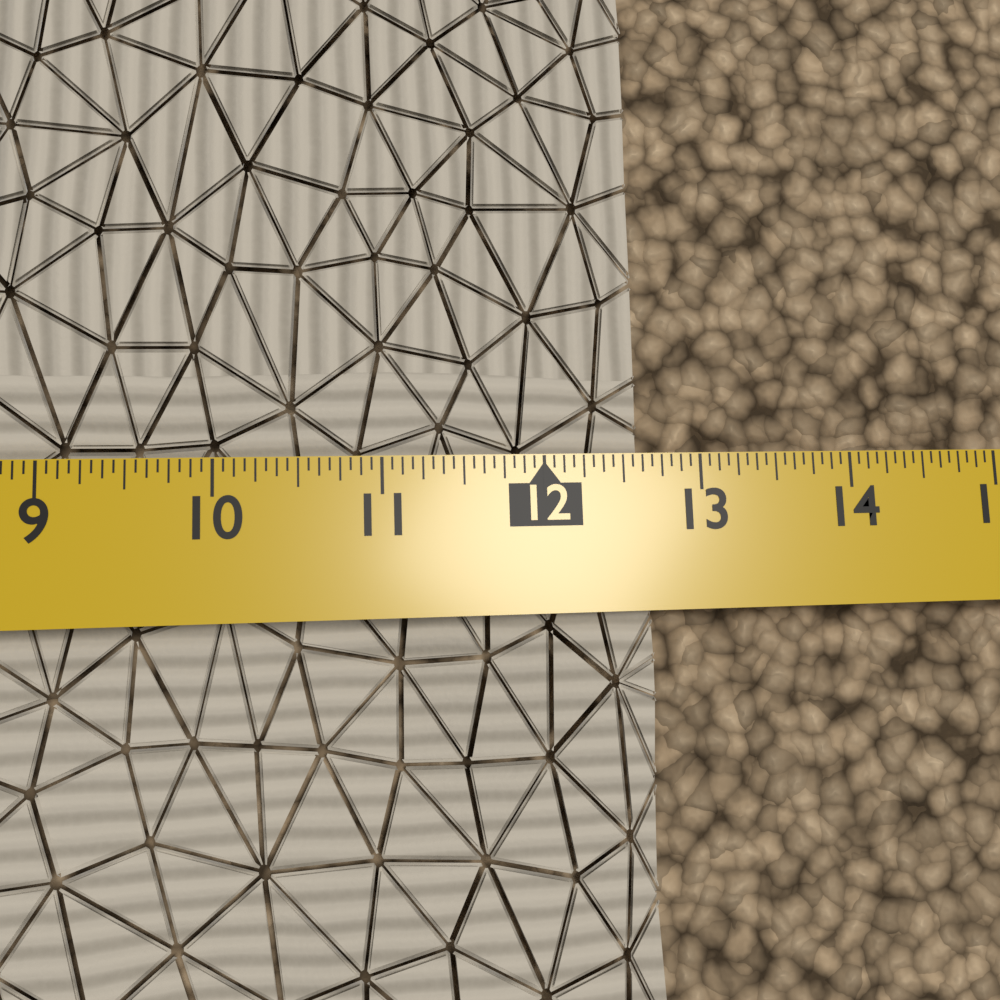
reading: 12.6875 in
